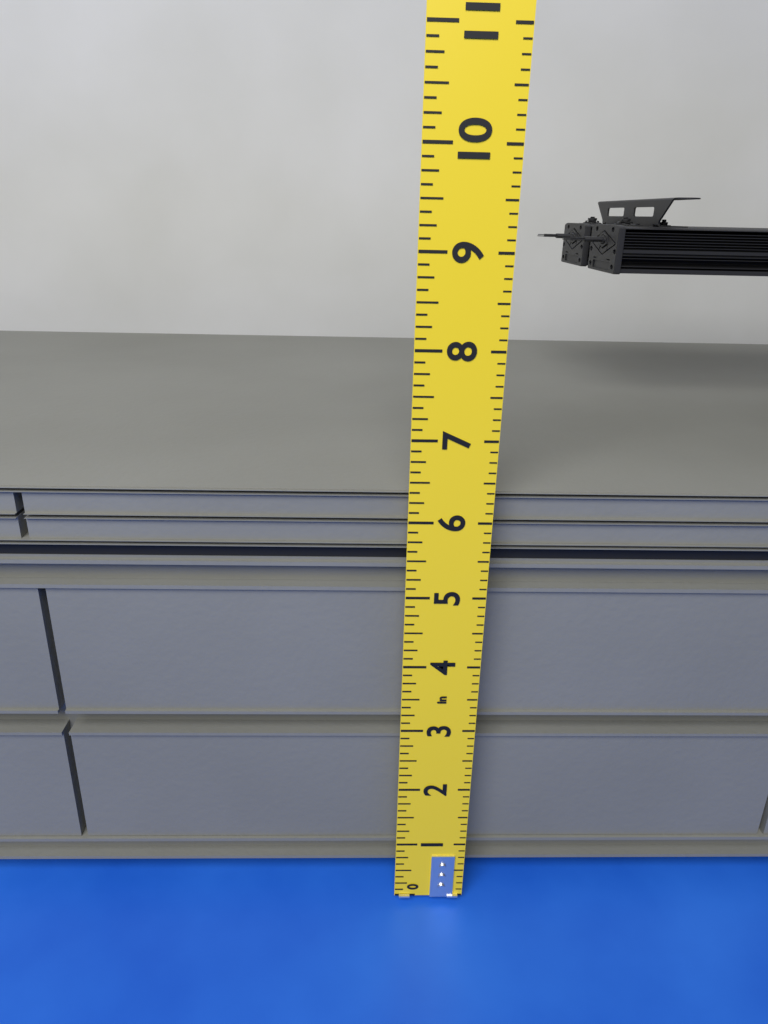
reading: 6.250 in
